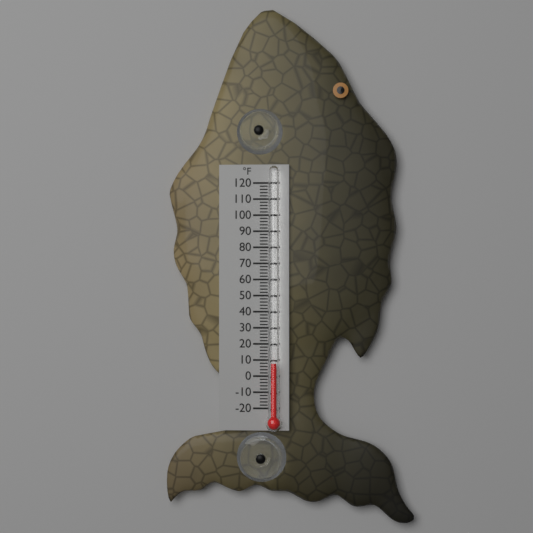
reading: 8 °F
